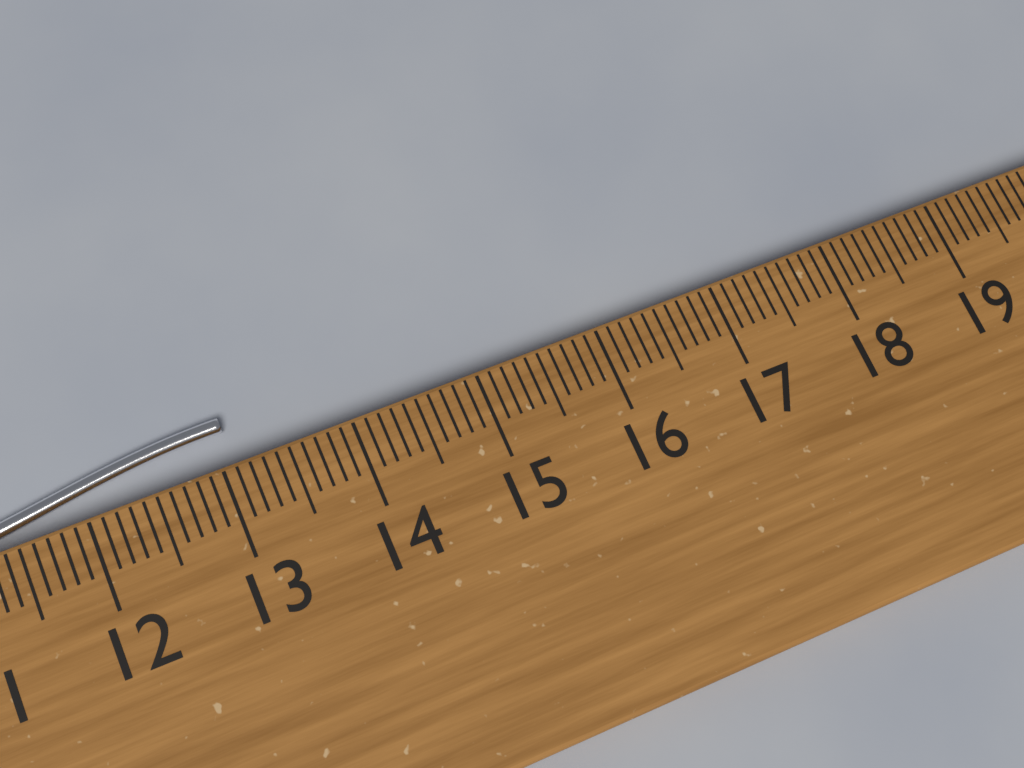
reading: 13.1 cm
